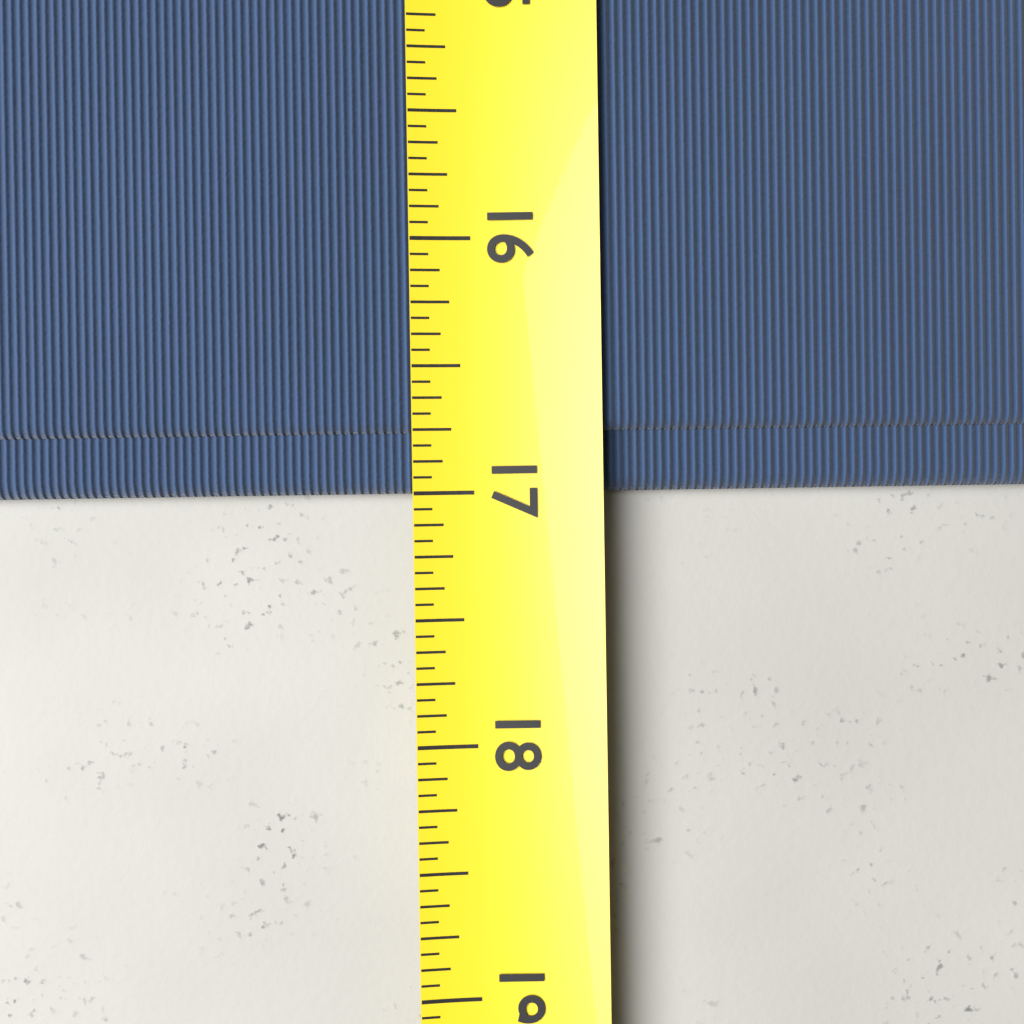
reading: 17.0000 (no unit)
